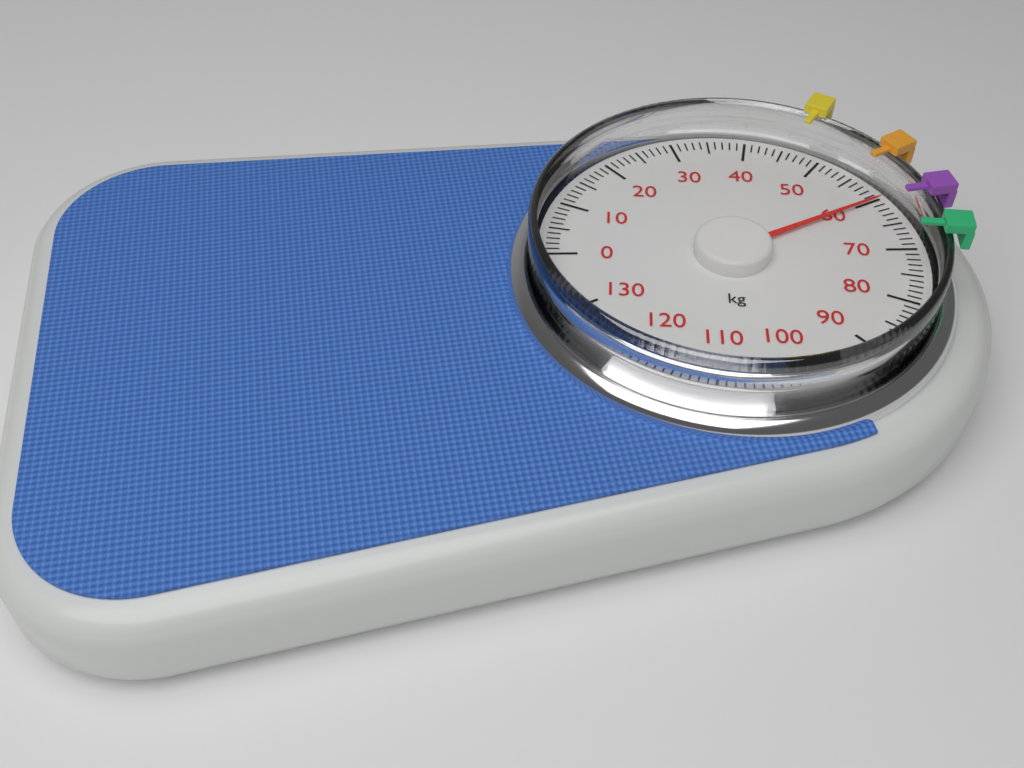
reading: 60 kg
